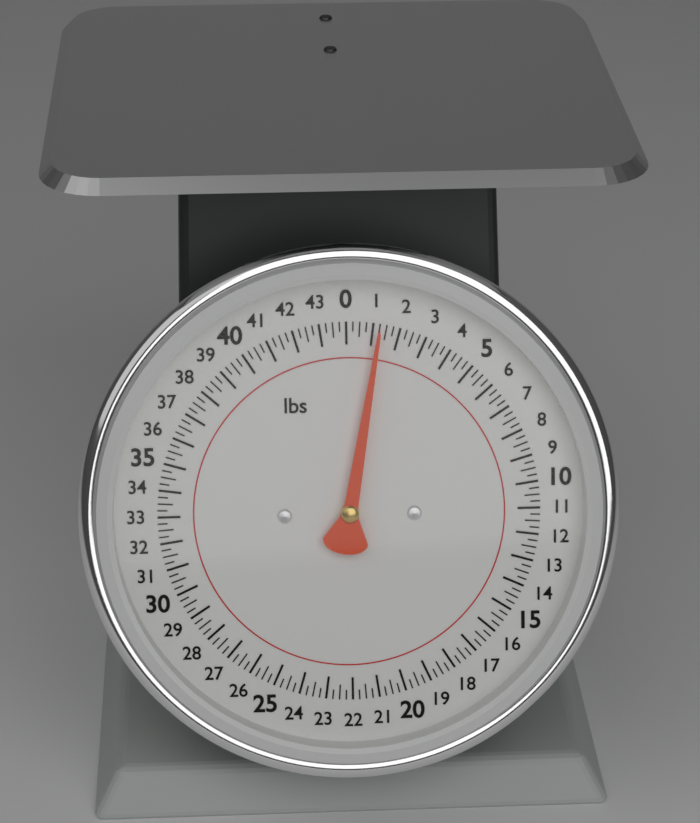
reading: 1.25 lbs
